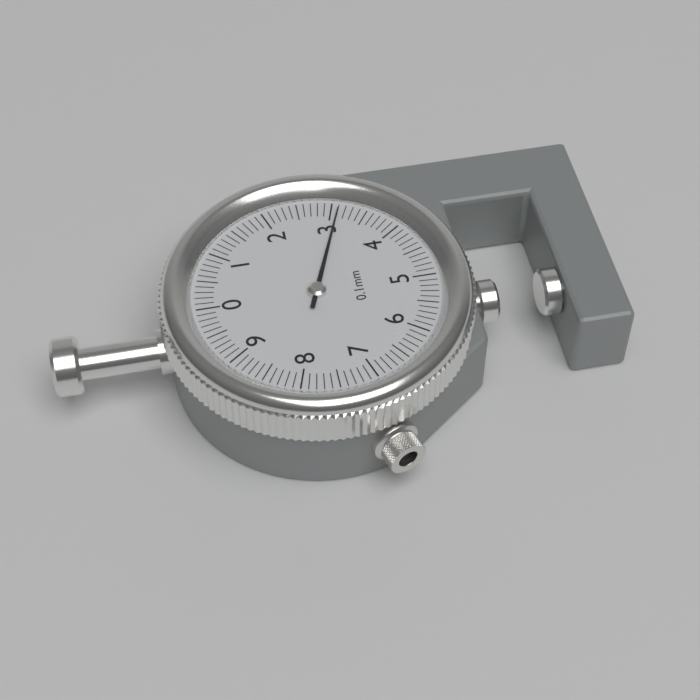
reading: 3.1 mm
